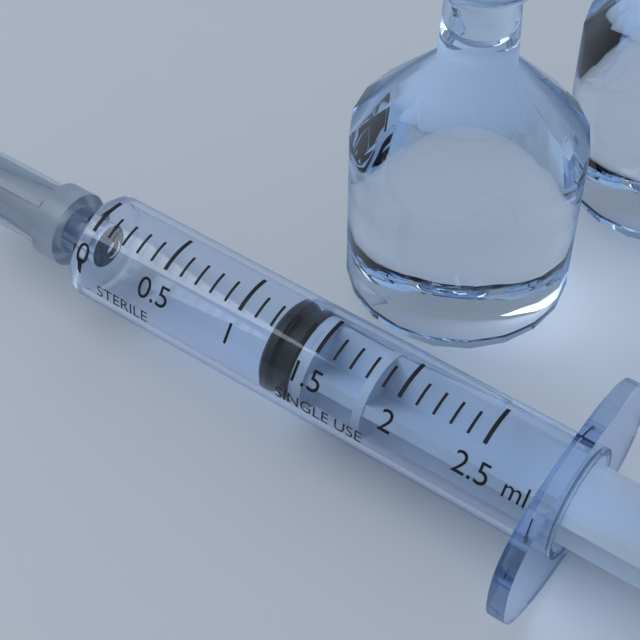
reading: 1.2 ml
